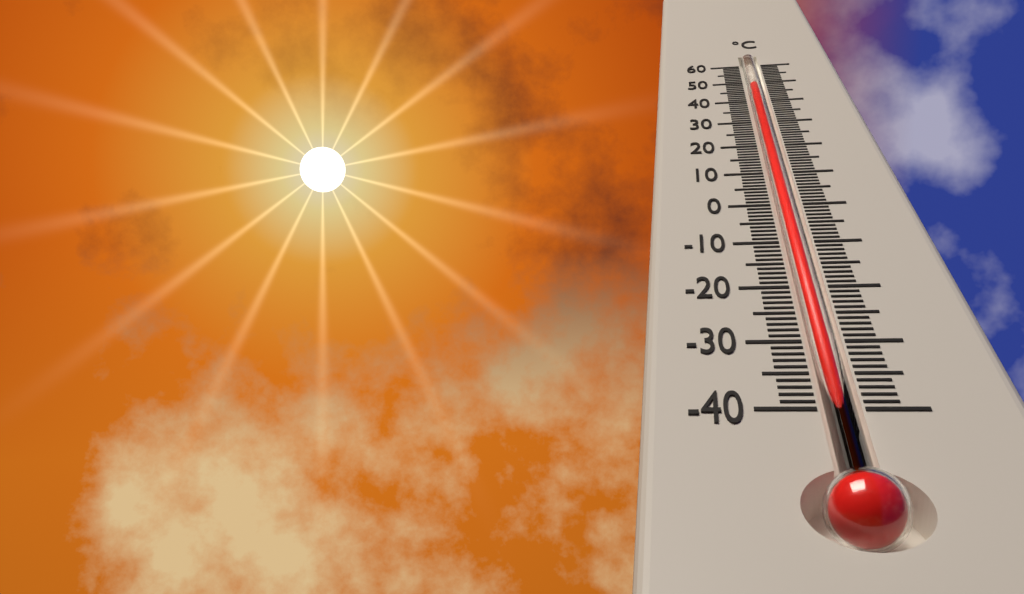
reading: 49 °C
